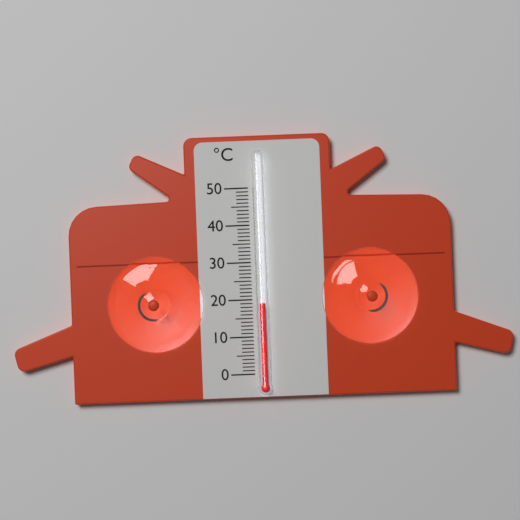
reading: 19 °C
